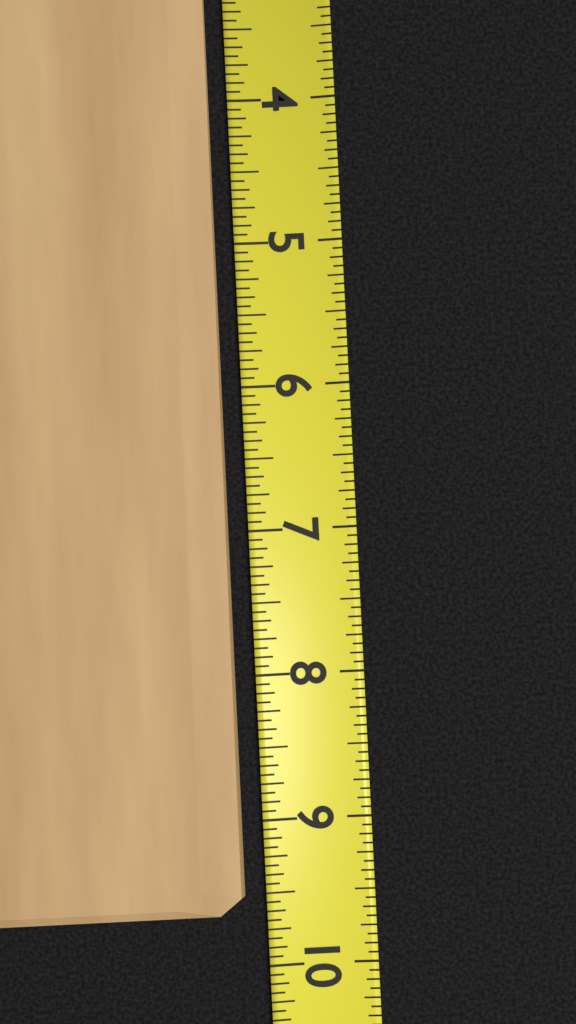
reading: 9.6250 (no unit)
